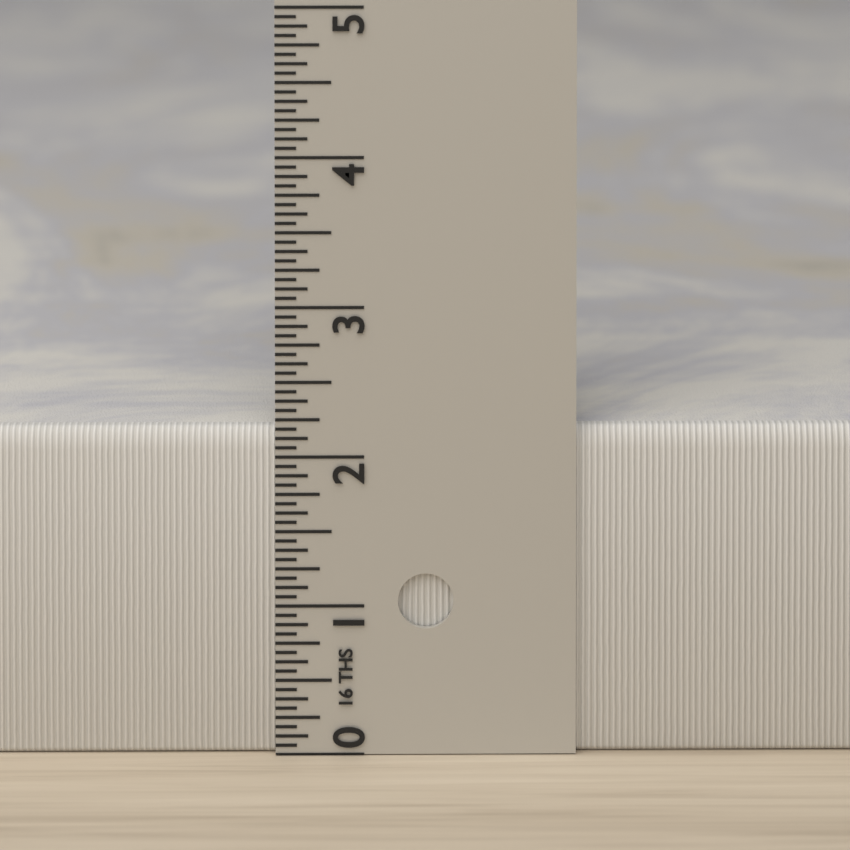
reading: 2.1875 in
